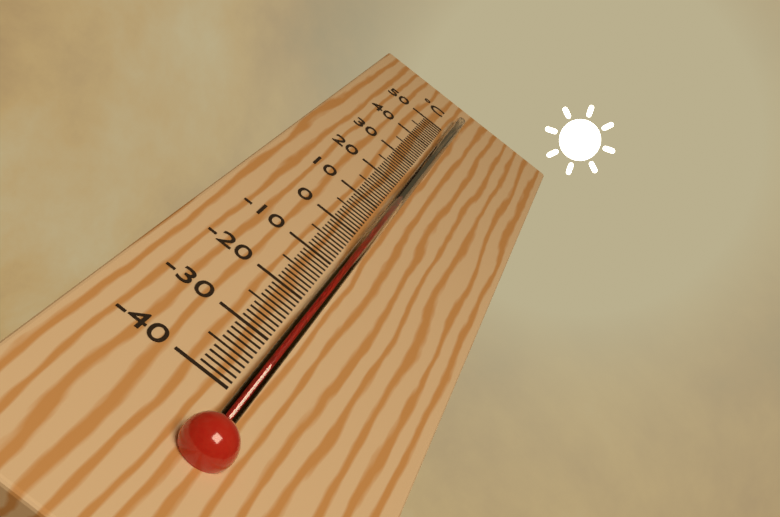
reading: 48 °C
